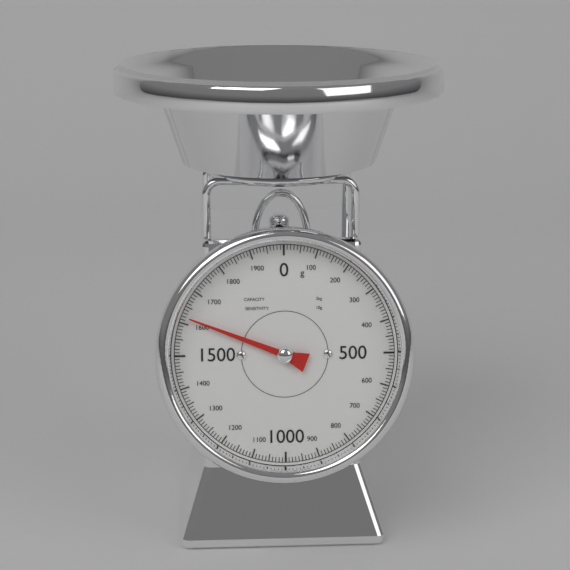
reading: 1620 g
